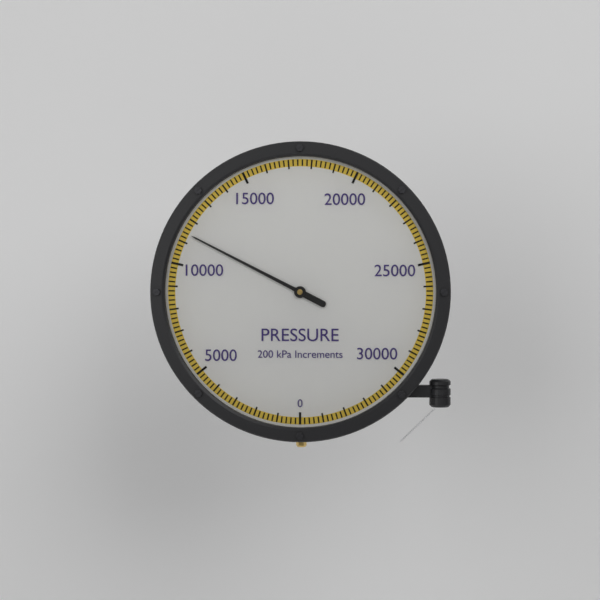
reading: 11400 kPa
